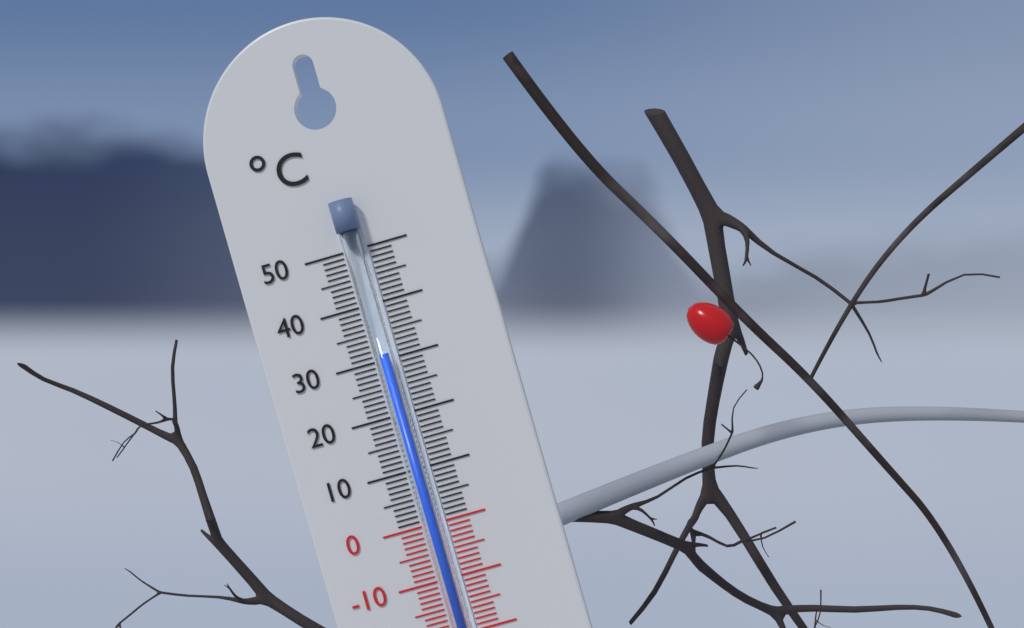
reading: 31 °C
